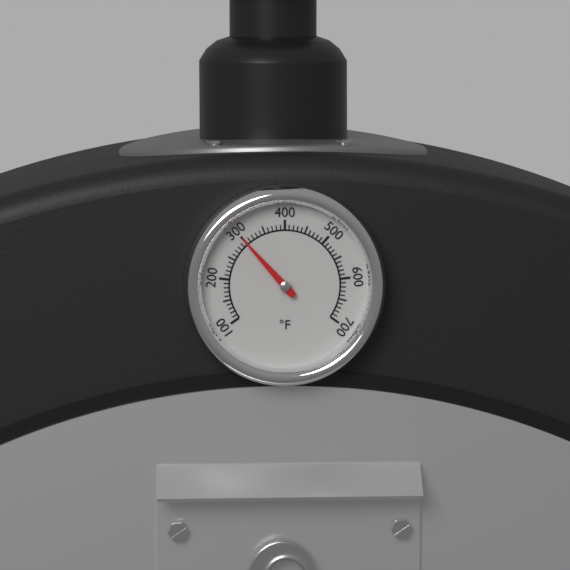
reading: 300 °F
